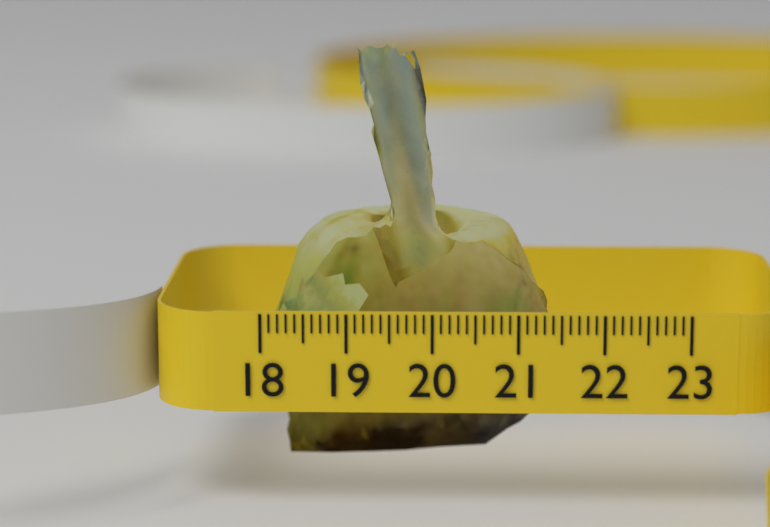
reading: 21.5 (no unit)
